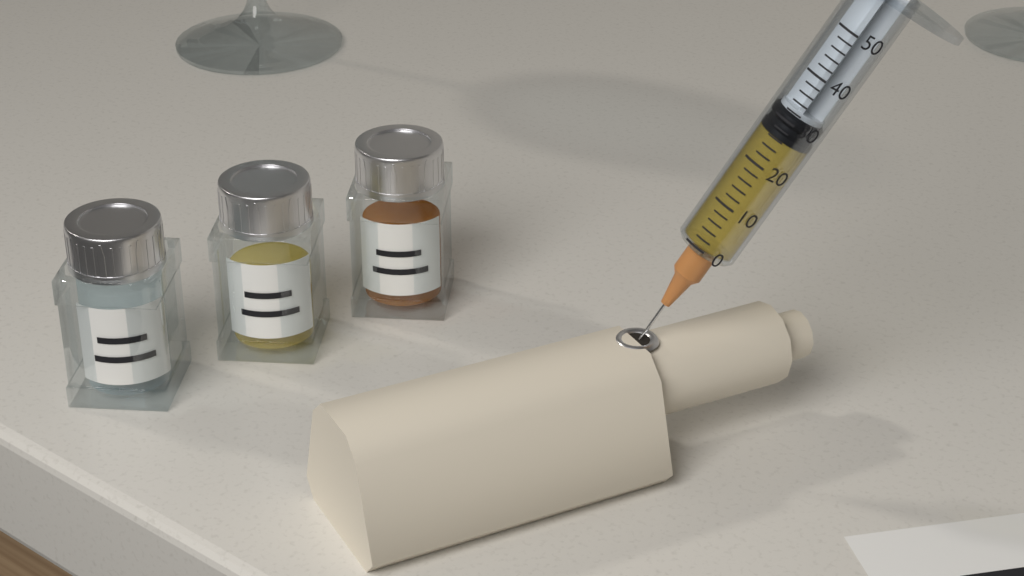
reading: 26 (no unit)
